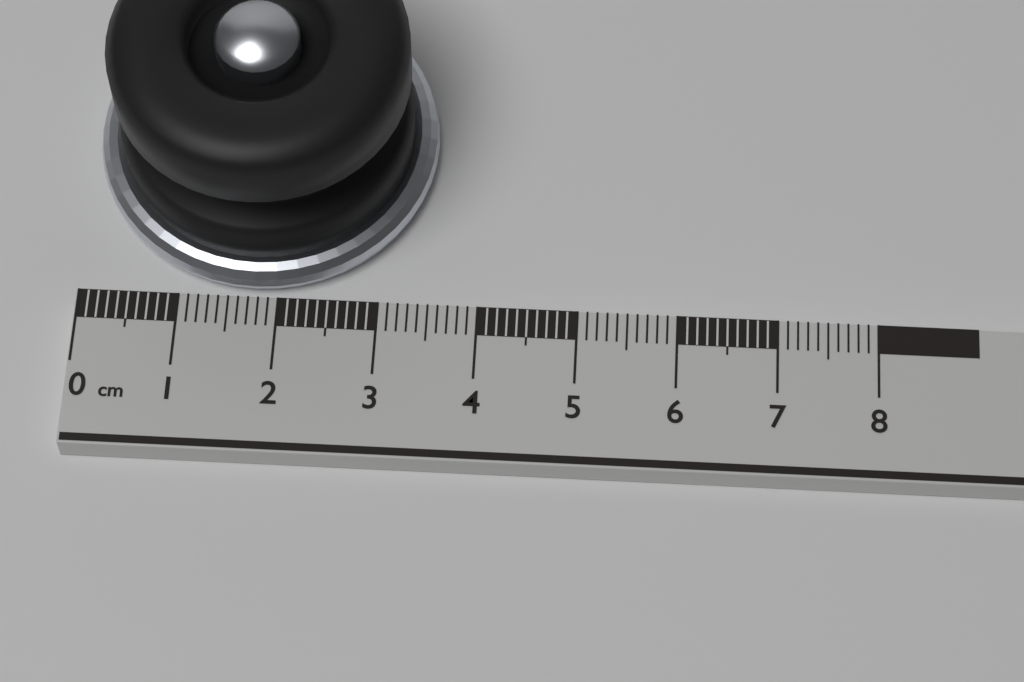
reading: 3.5 cm
